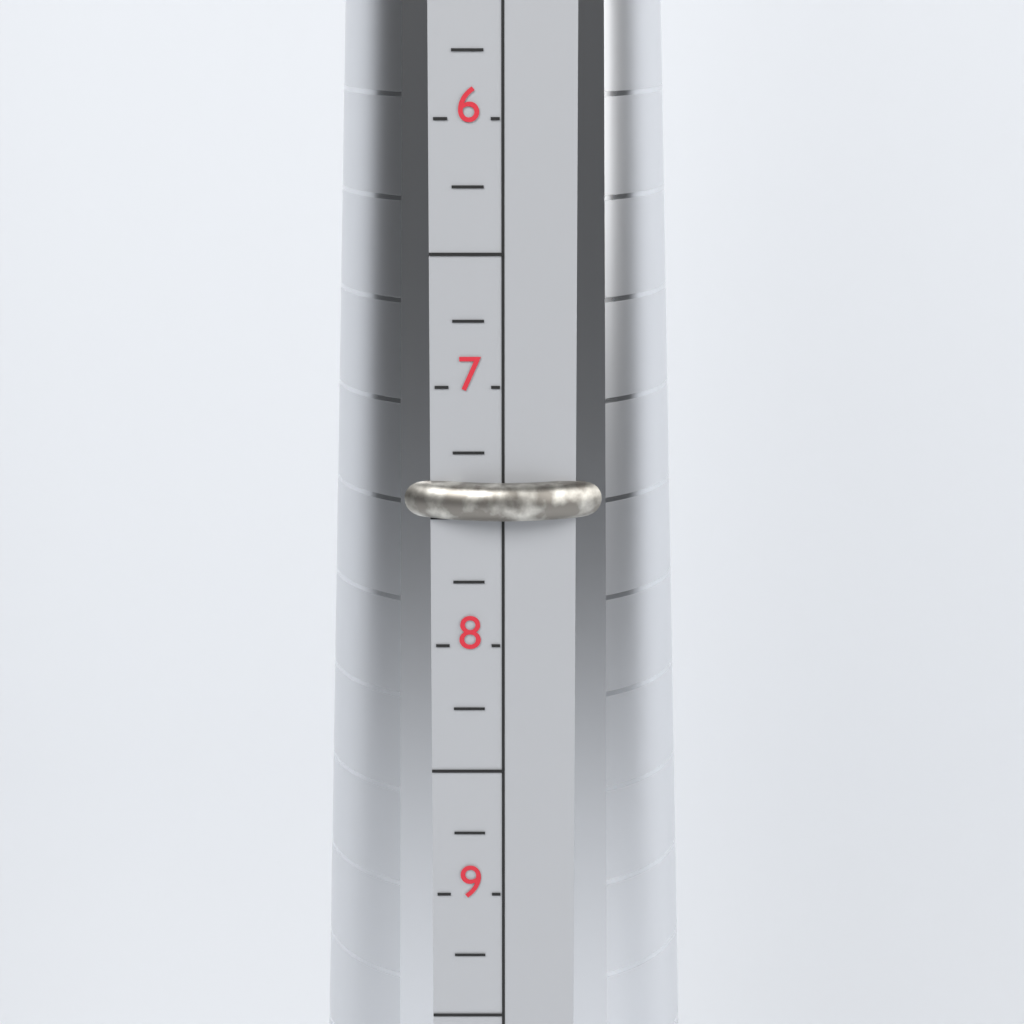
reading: 7.50 (no unit)
